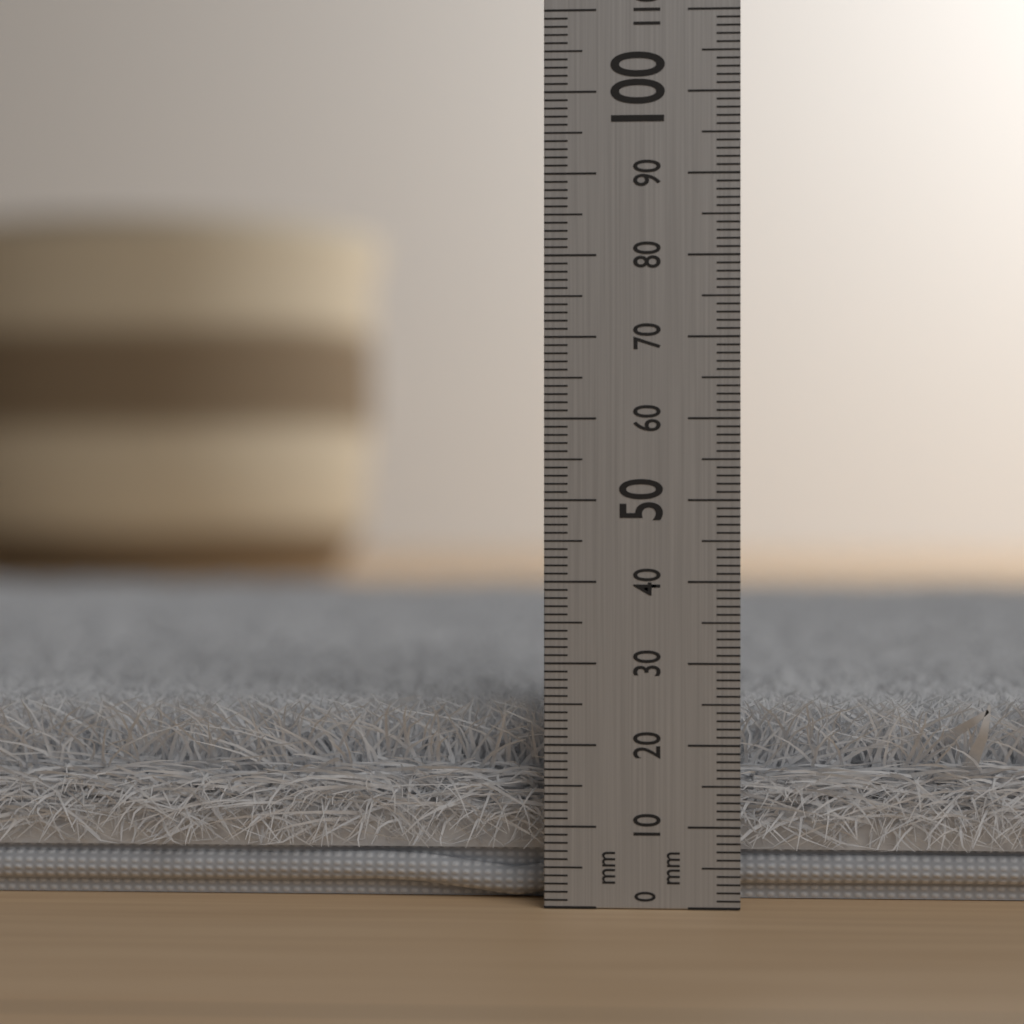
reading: 25 mm
